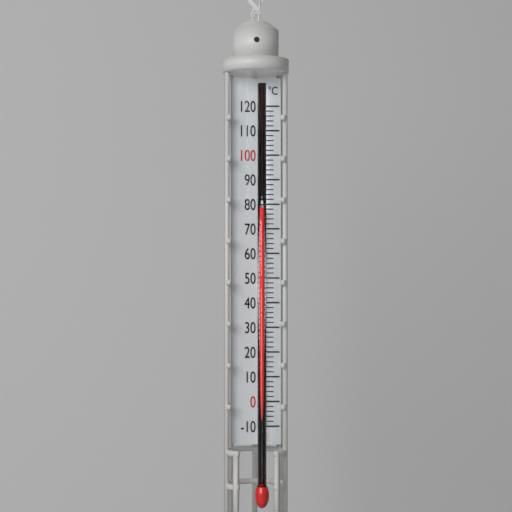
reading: 78 °C
